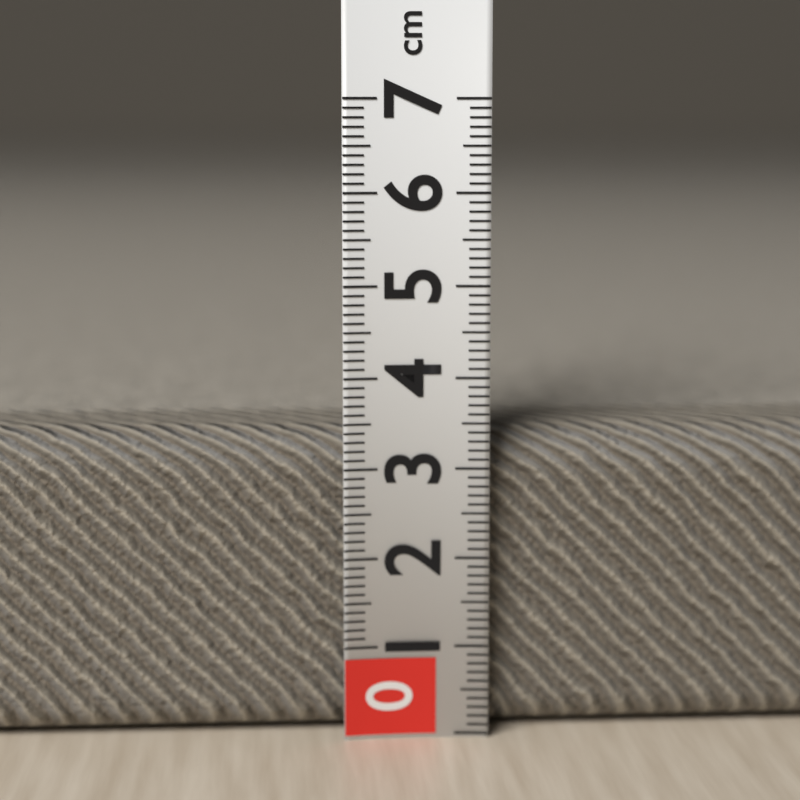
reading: 3.4 cm
